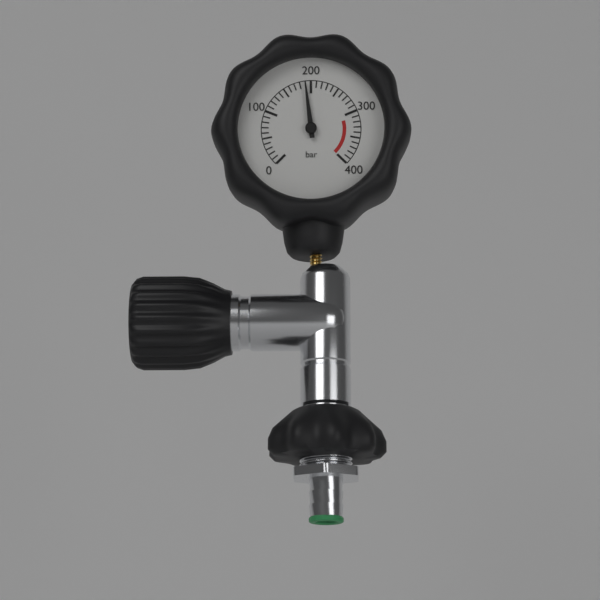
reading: 190 bar
